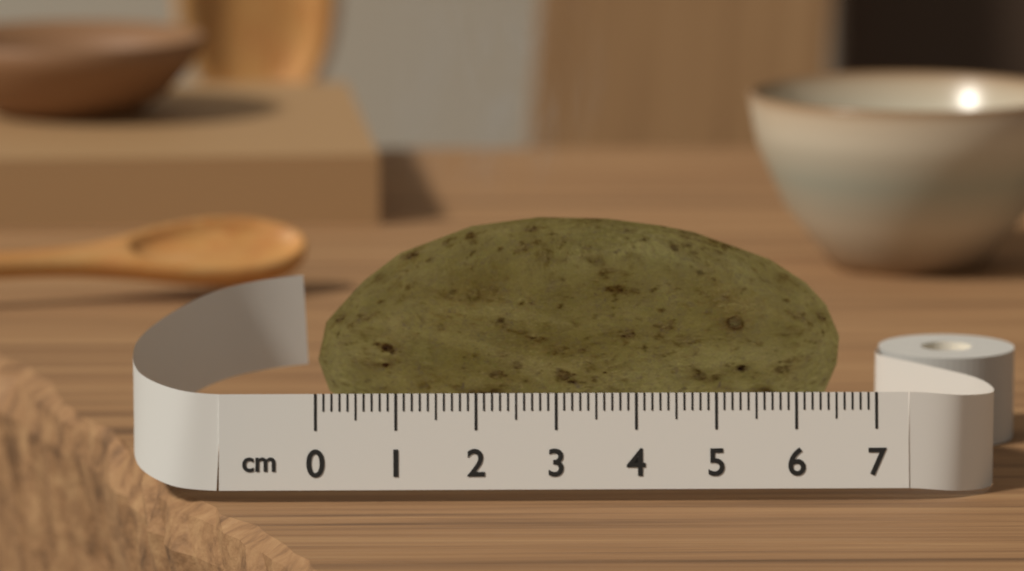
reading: 6.7 cm
